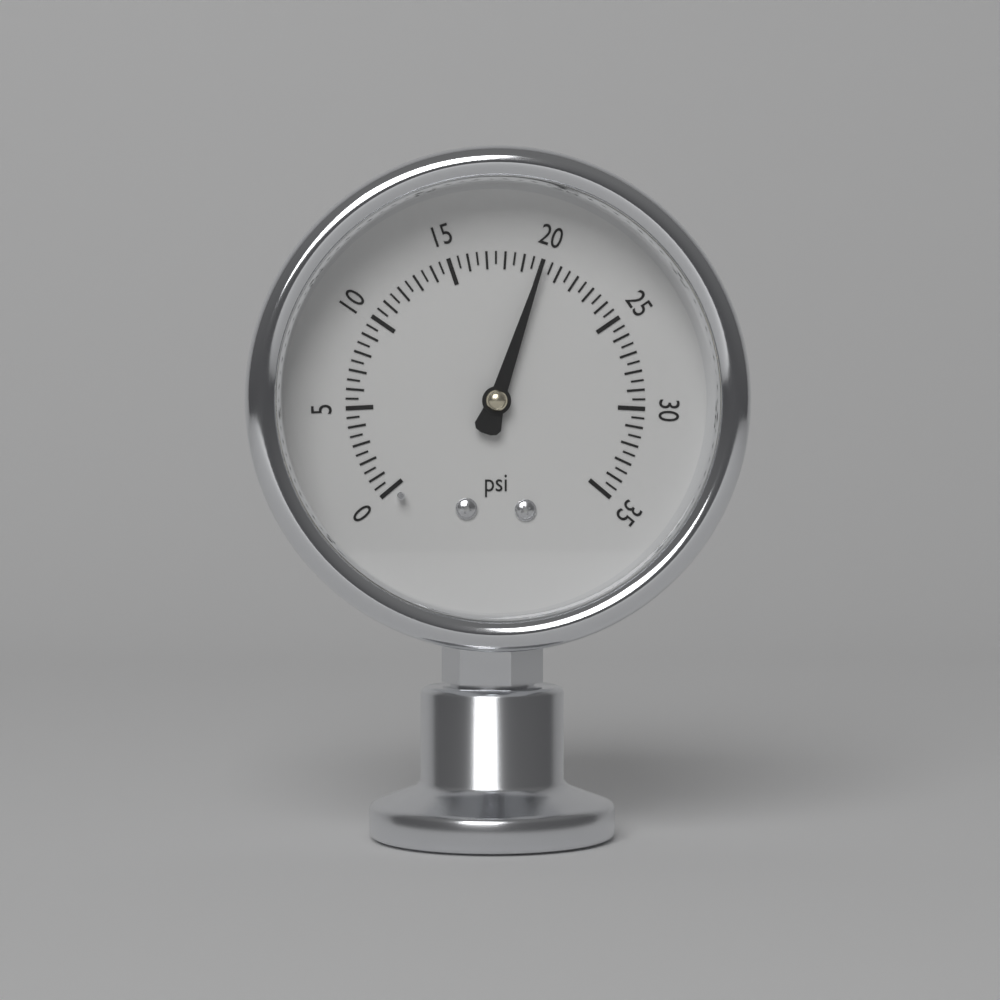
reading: 20.0 psi
